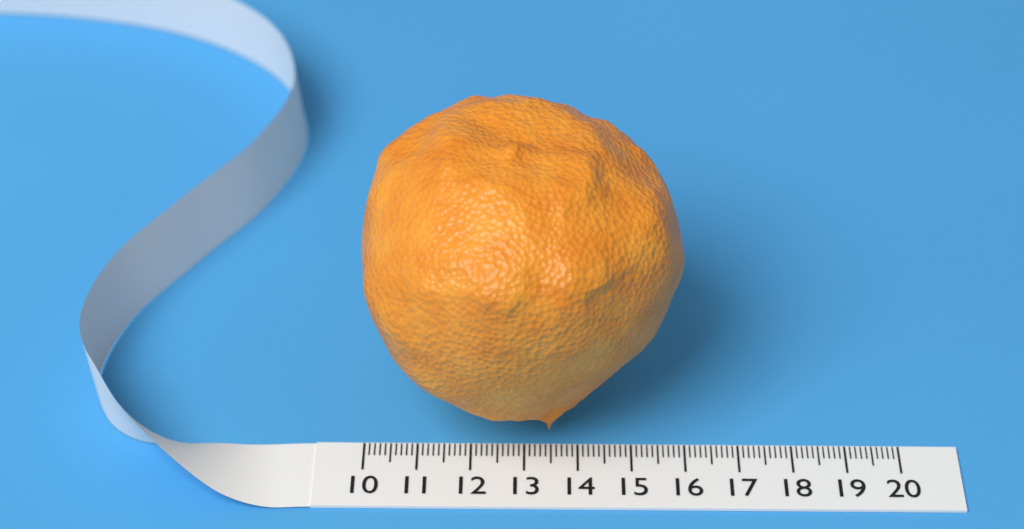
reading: 15.9 (no unit)
